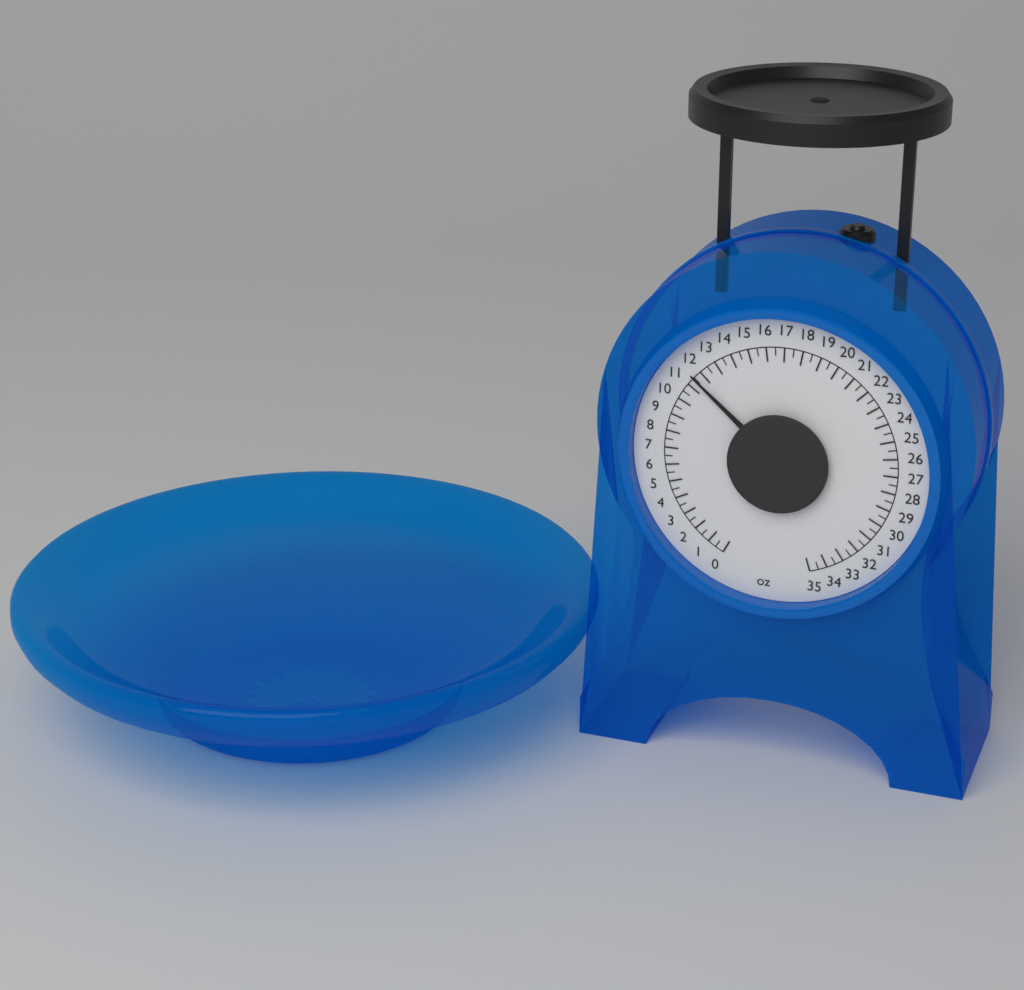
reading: 11.5 oz
